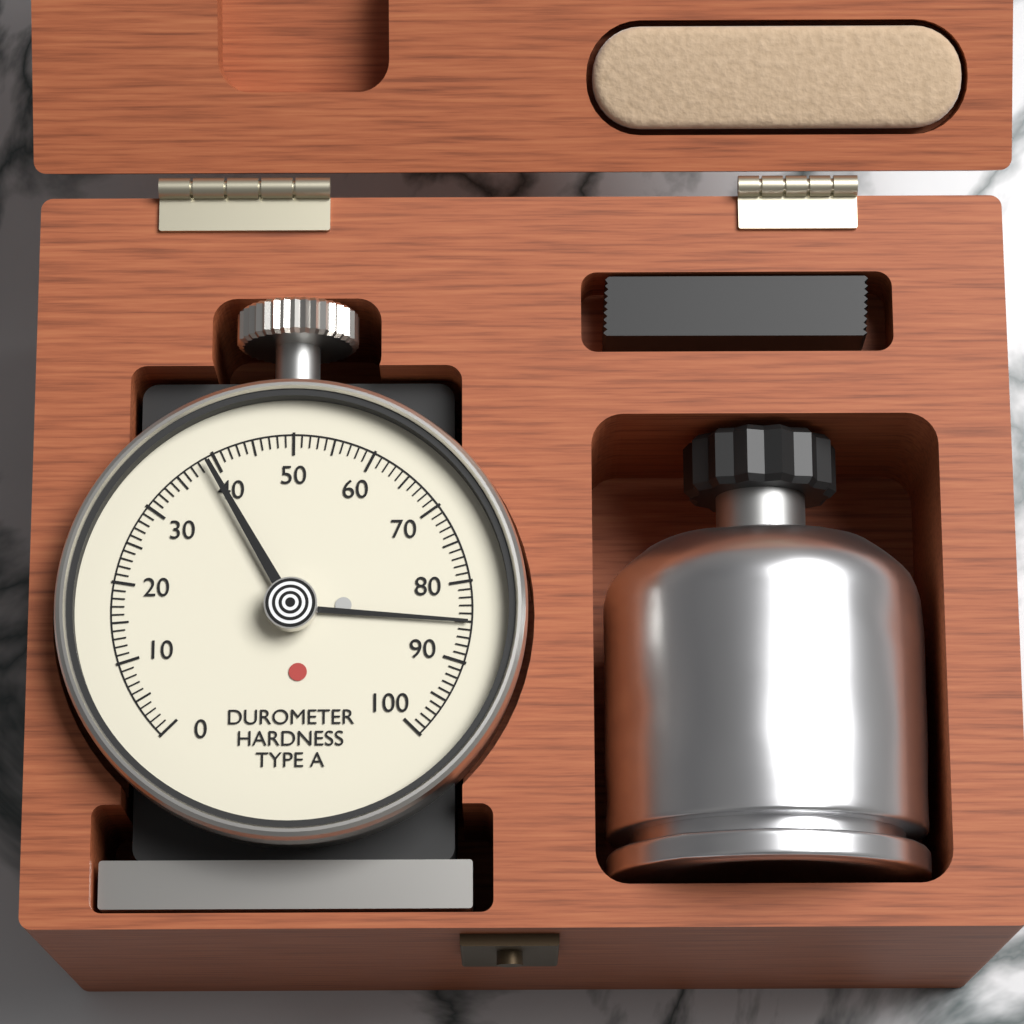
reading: 85 Shore A
